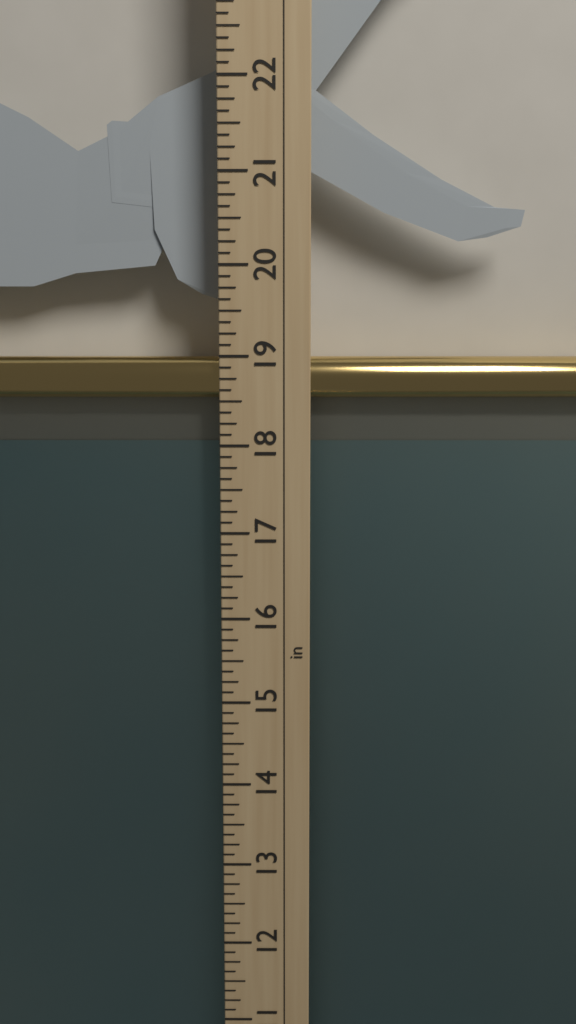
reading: 19.000 in
